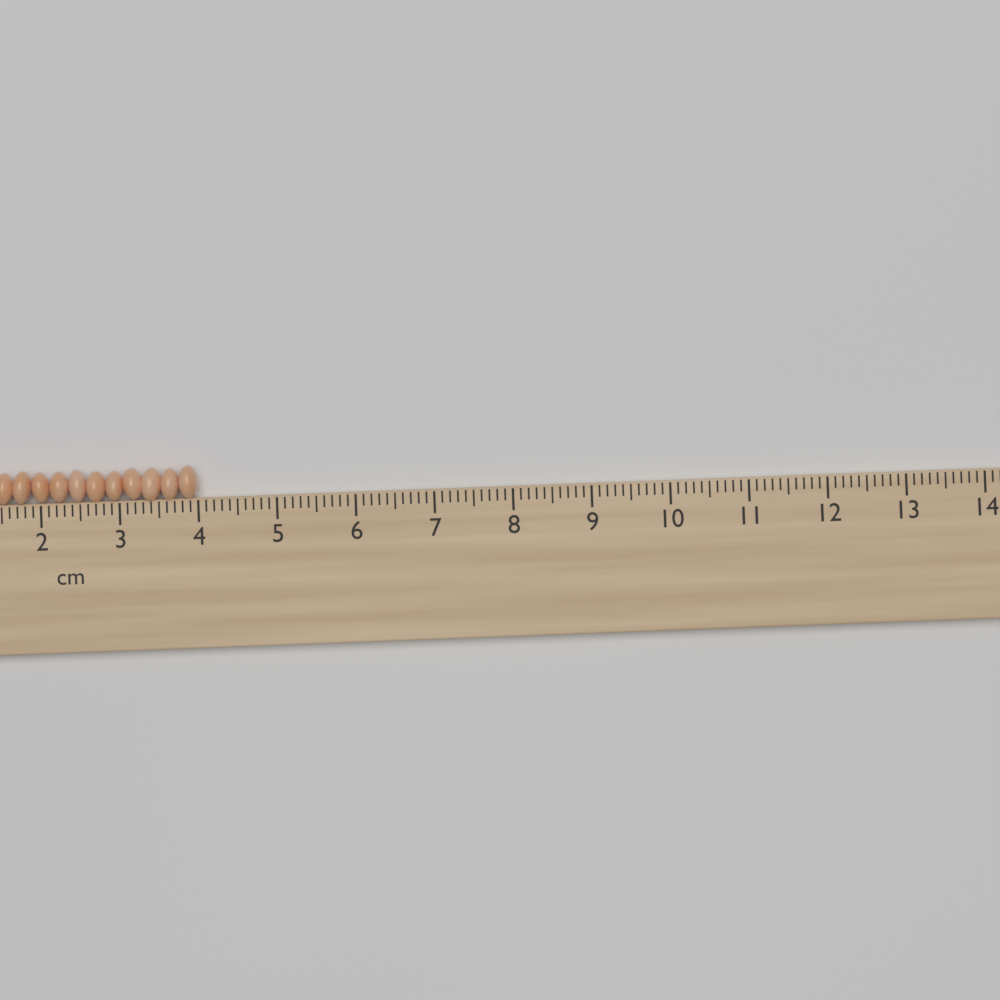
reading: 4.0 cm
